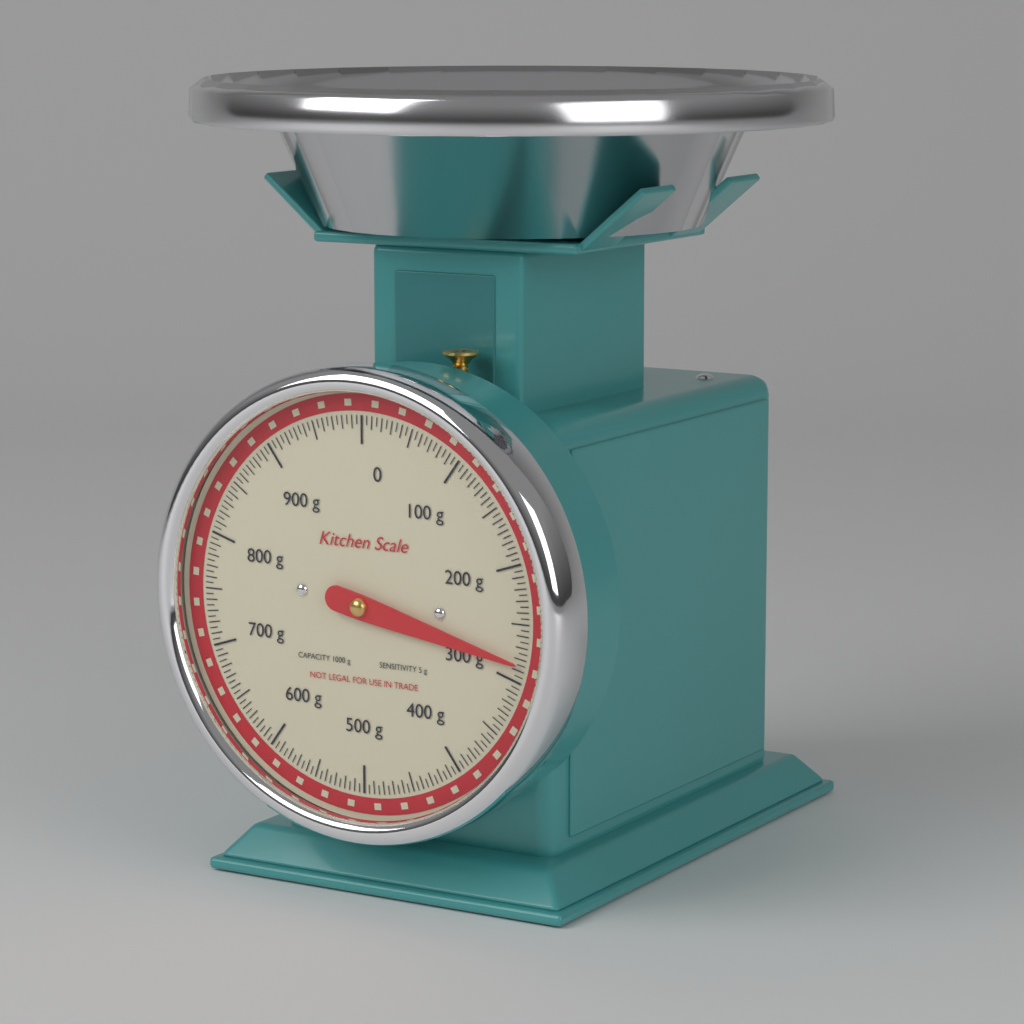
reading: 285 g
